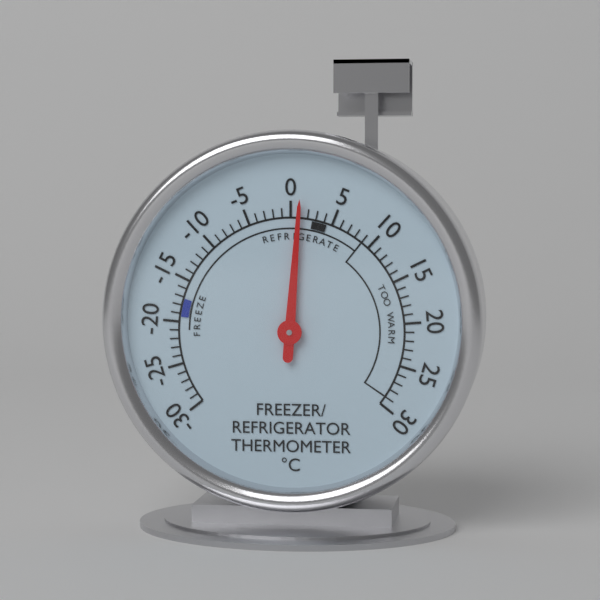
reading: 1 °C
